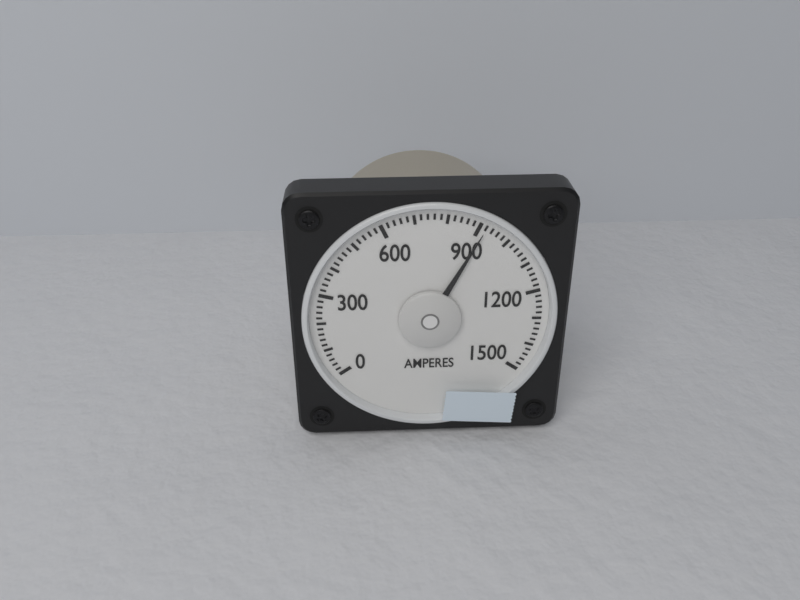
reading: 920 A
